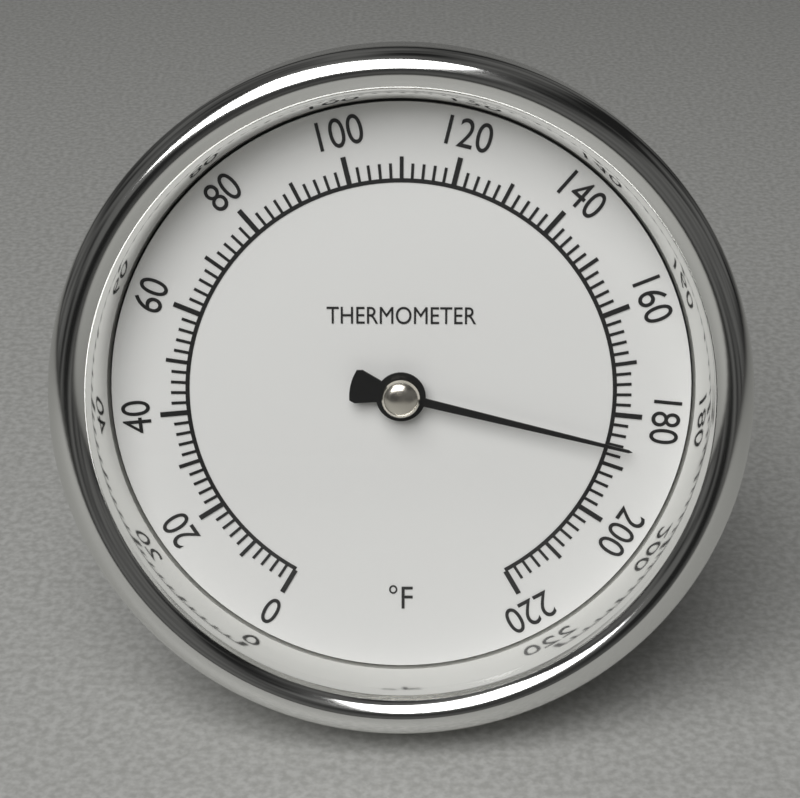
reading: 186 °F
